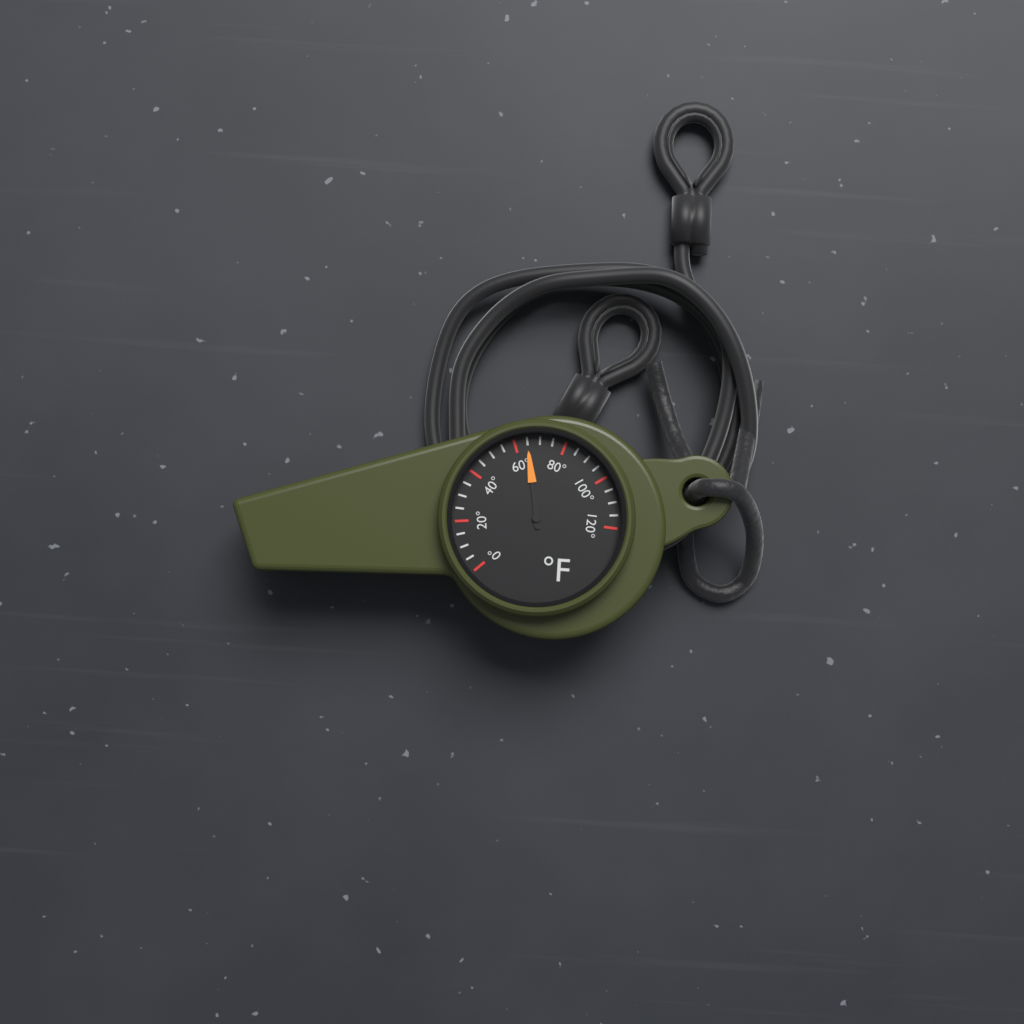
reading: 65 °F
